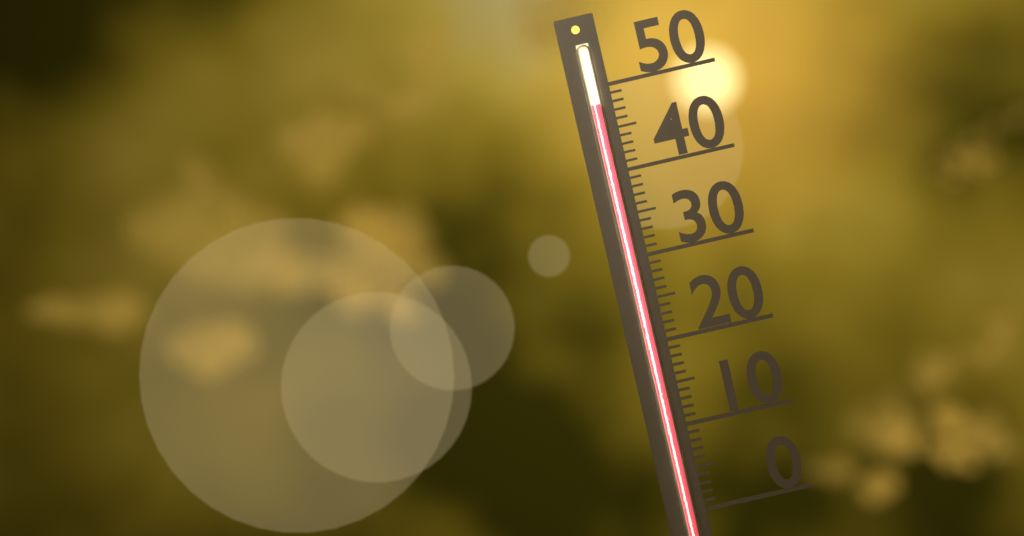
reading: 48 (no unit)
